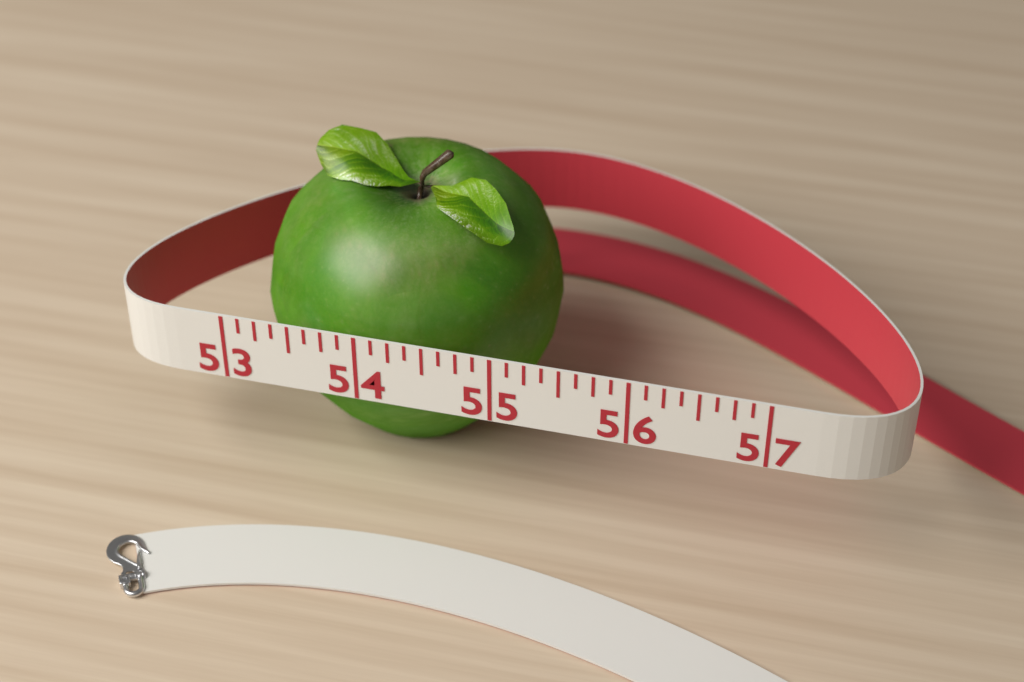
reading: 55.250 (no unit)
